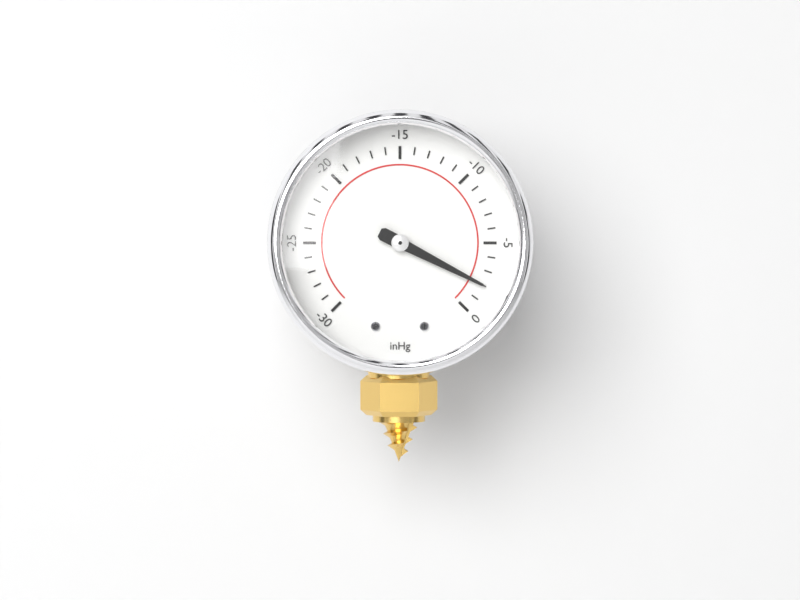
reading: -2 inHg
